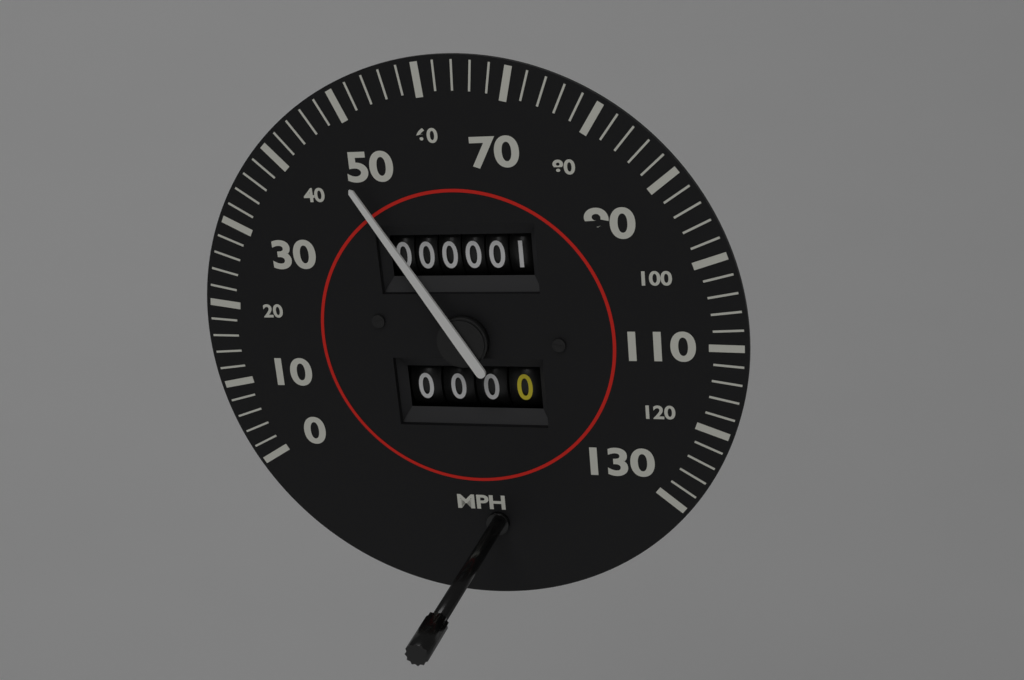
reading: 46 mph
